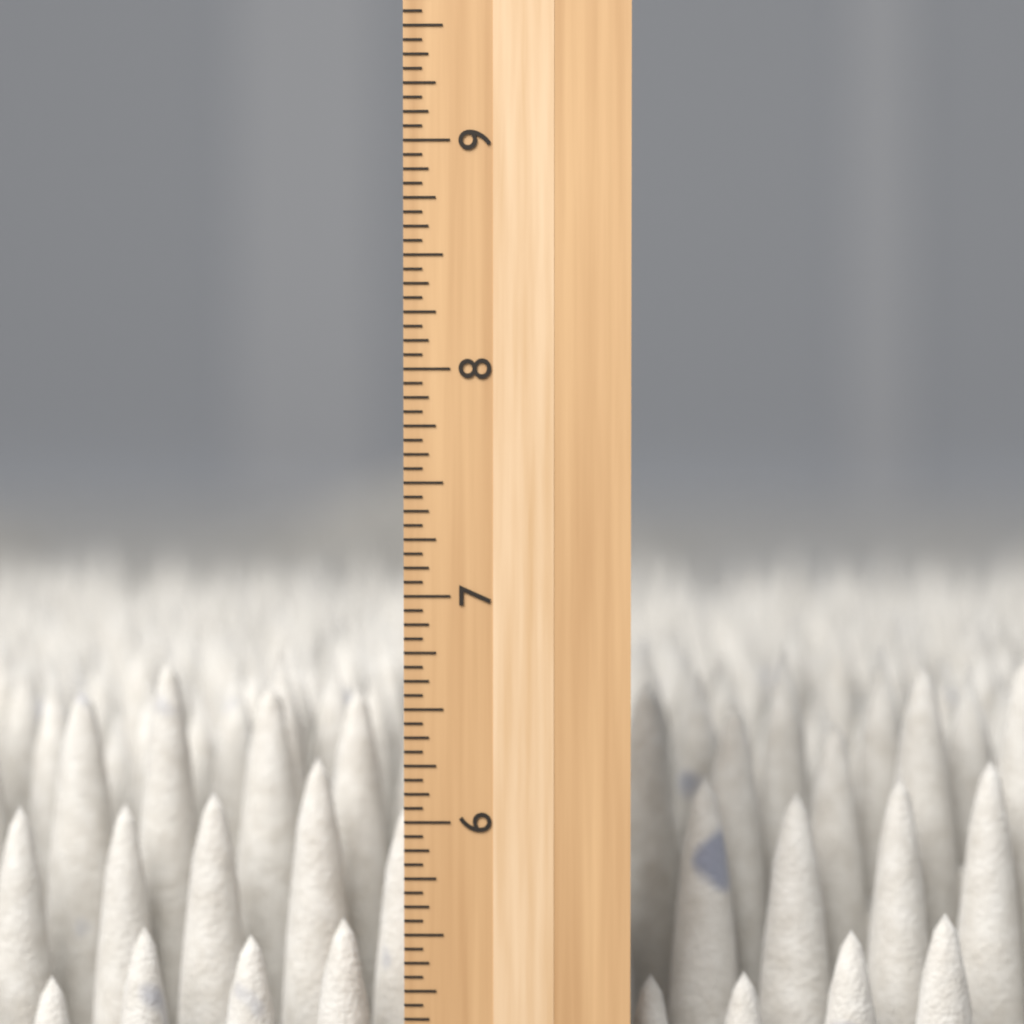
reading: 6.6875 inch
